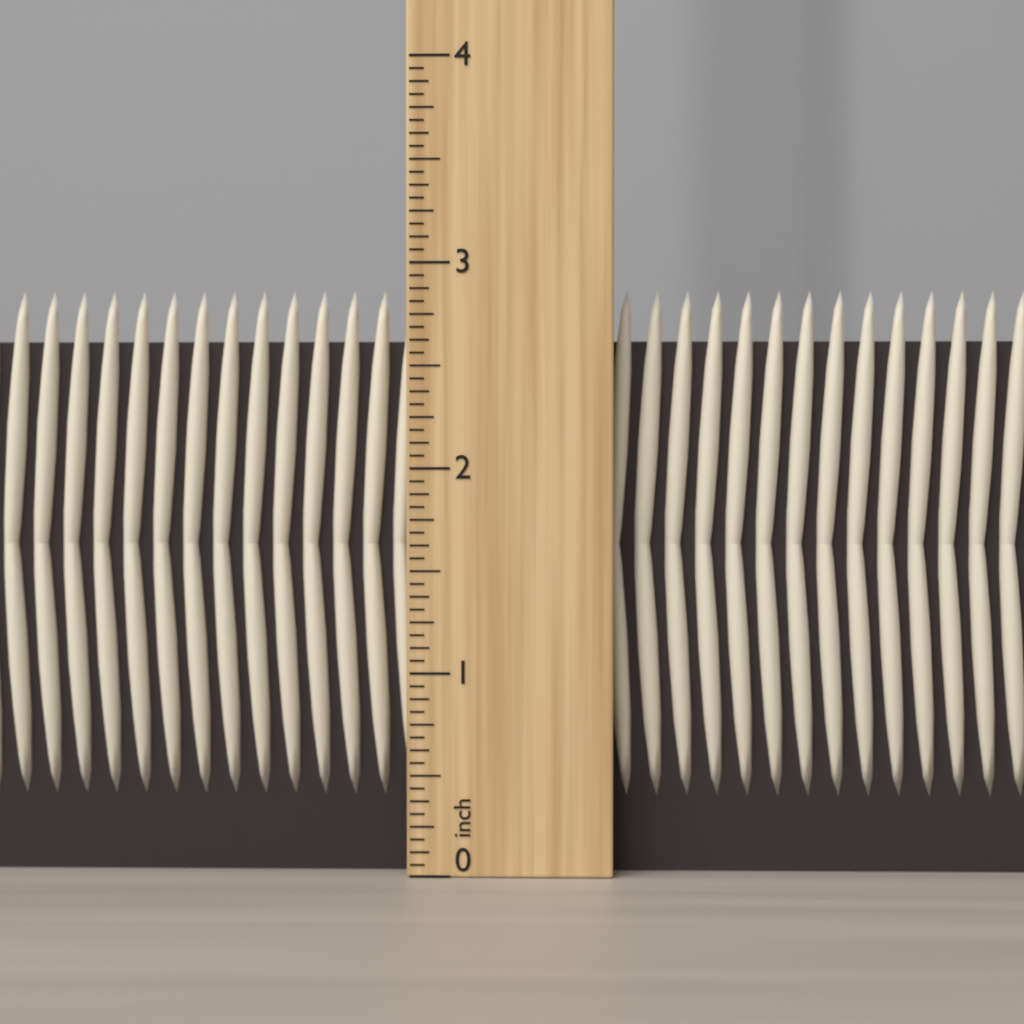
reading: 2.8750 inch
